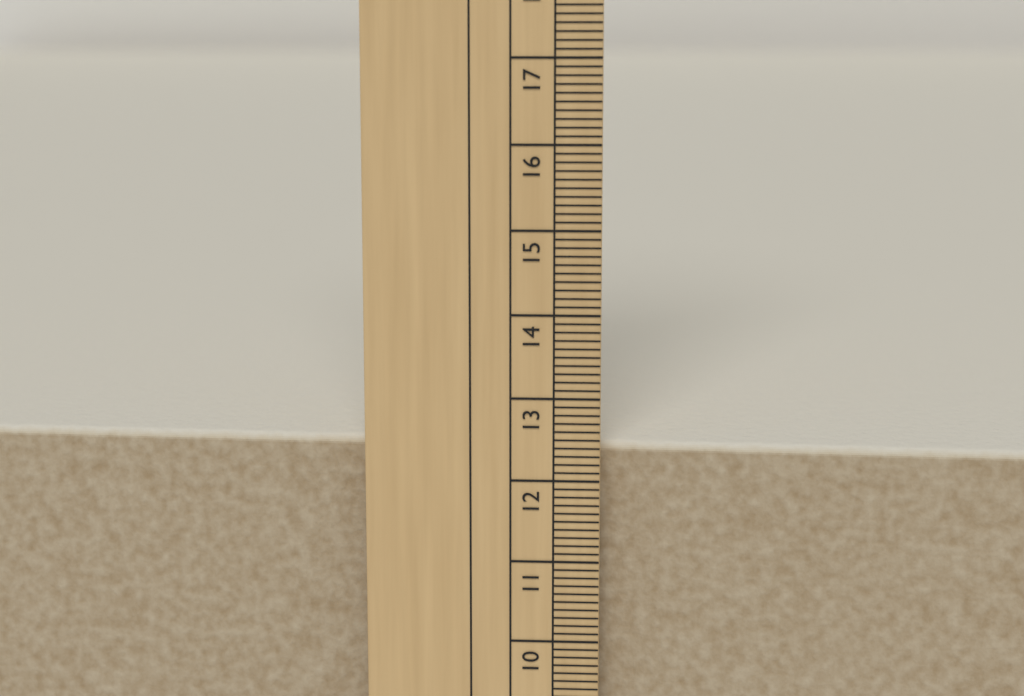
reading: 12.4 cm
